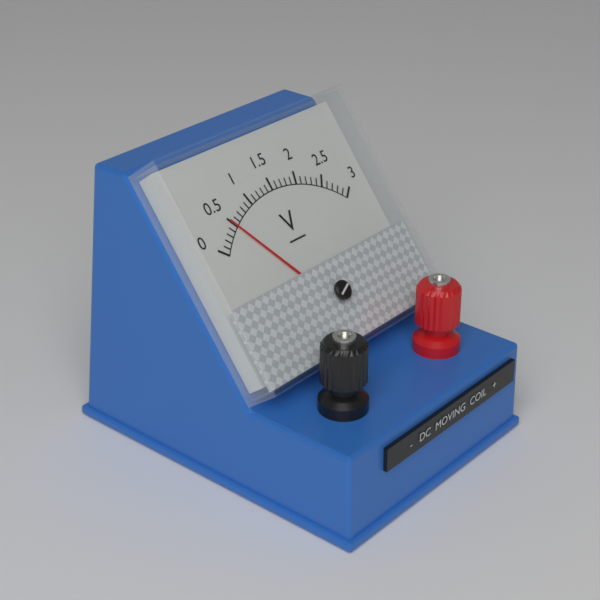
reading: 0.5 V
